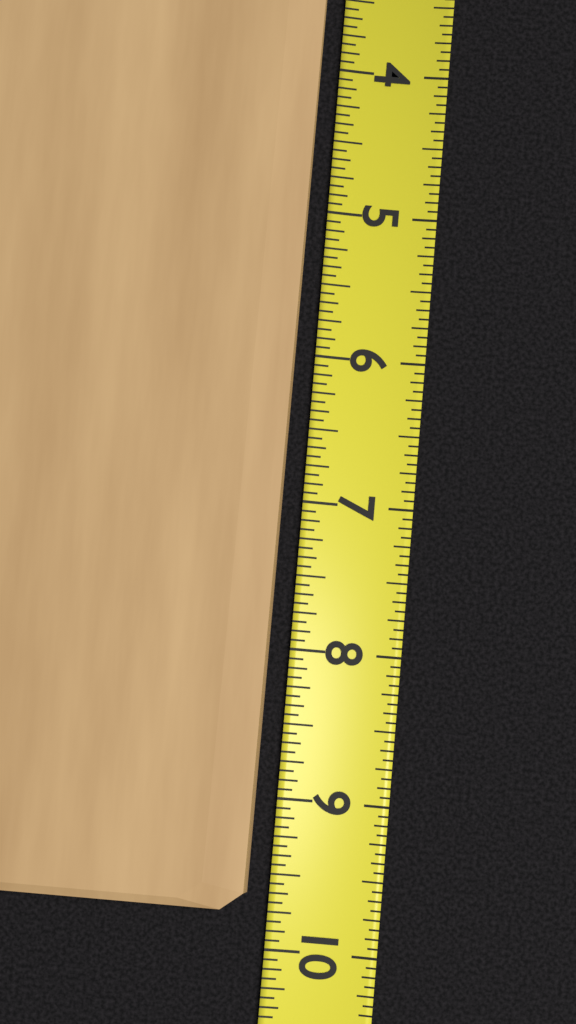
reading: 9.7500 (no unit)
